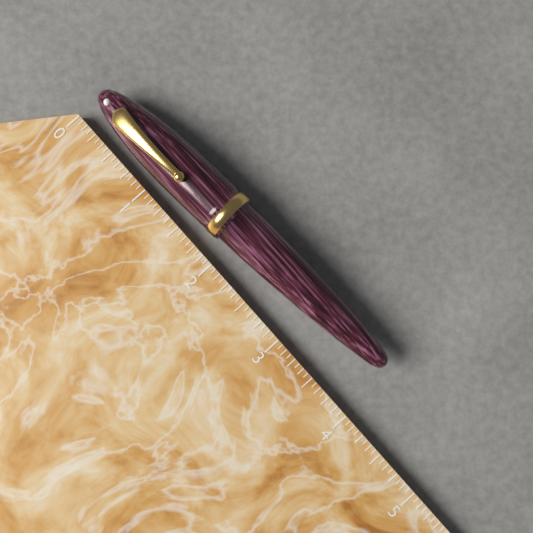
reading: 3.8750 (no unit)
